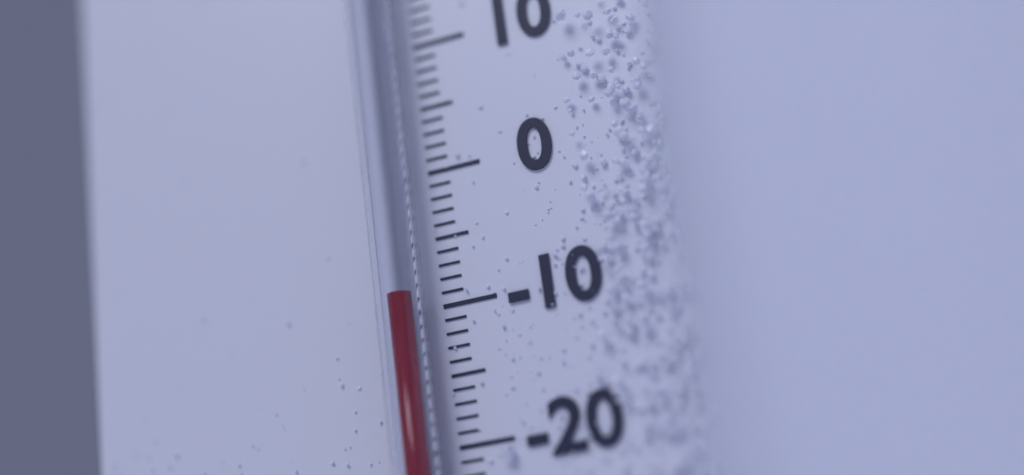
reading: -9 °C
